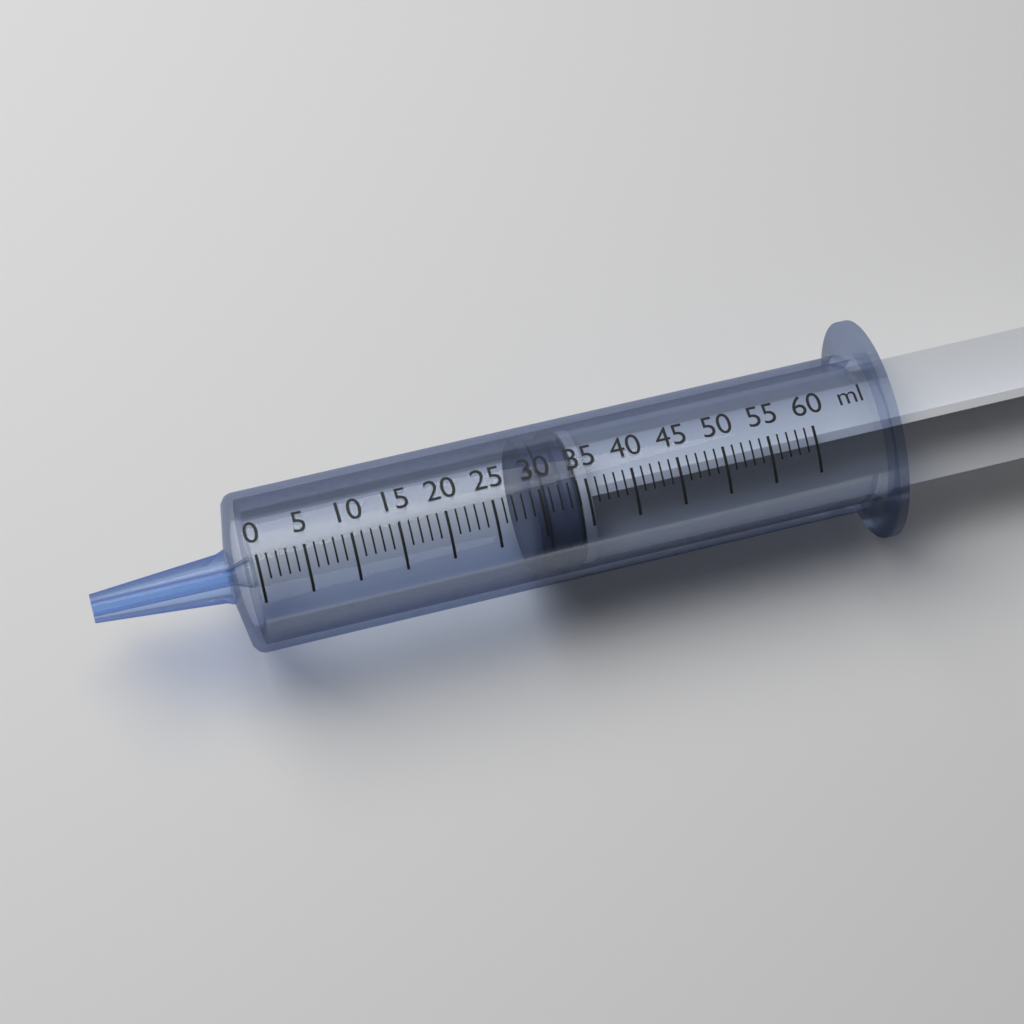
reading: 29 ml
